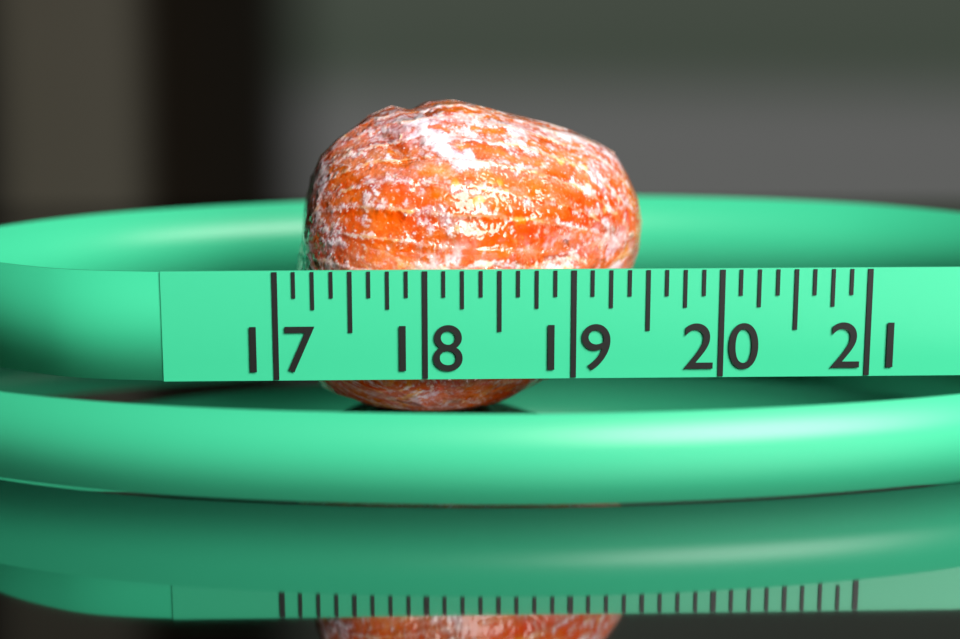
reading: 19.625 (no unit)
